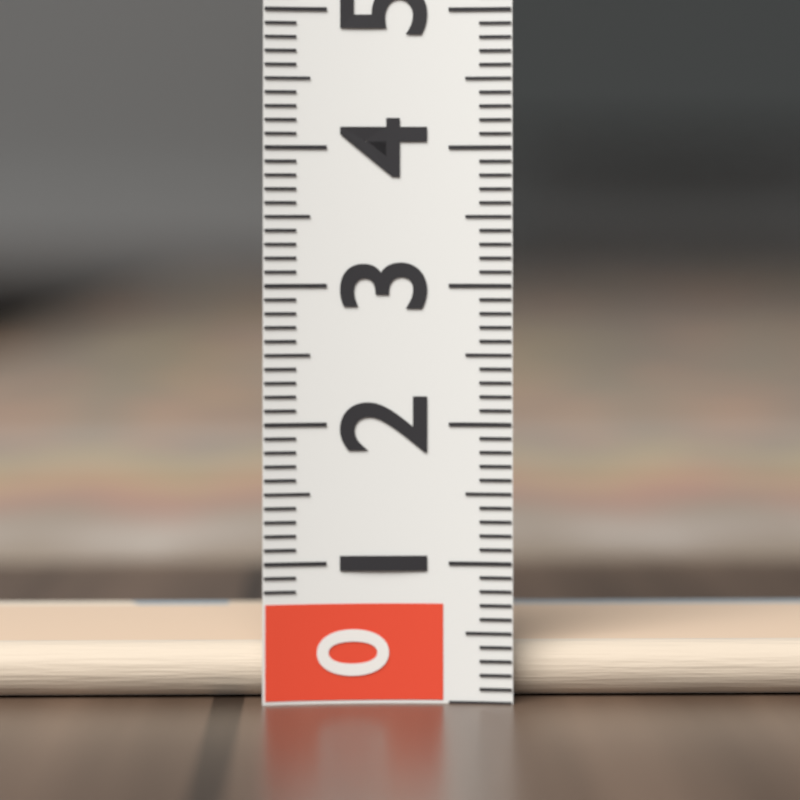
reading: 0.4 (no unit)
